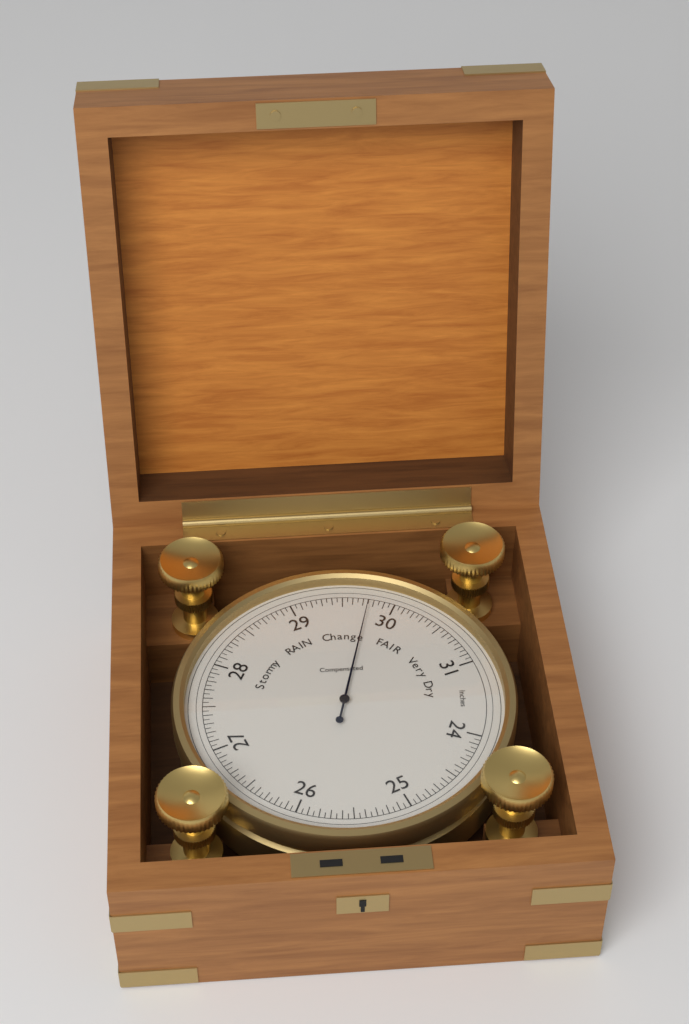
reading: 29.75 inHg
